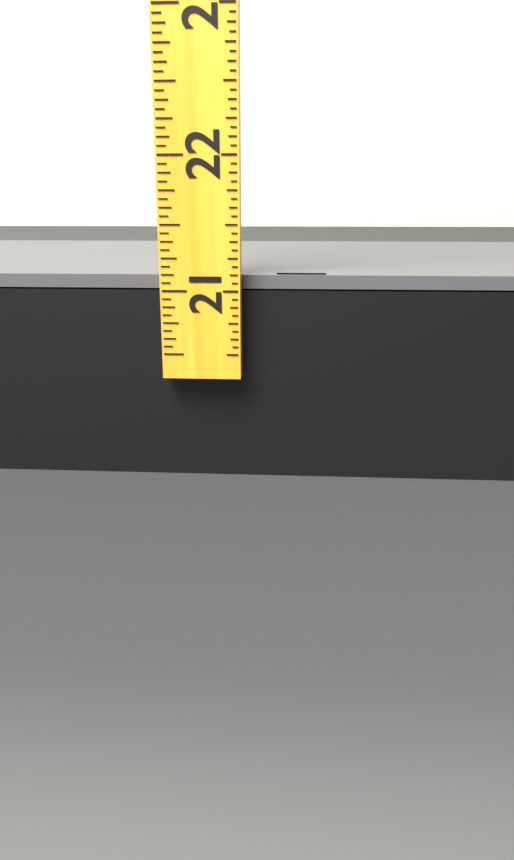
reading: 21.1250 (no unit)
